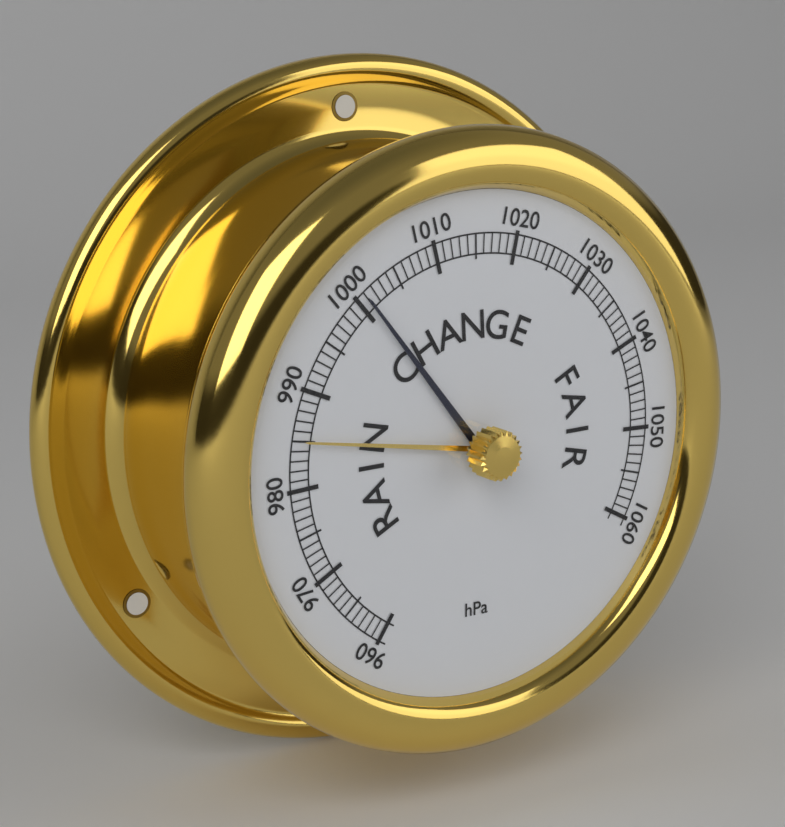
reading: 1001 hPa
